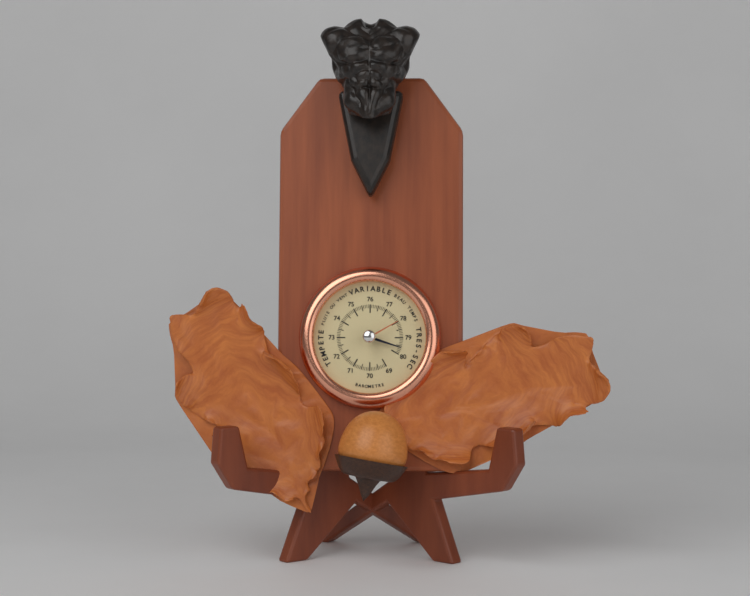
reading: 79.6 (no unit)
